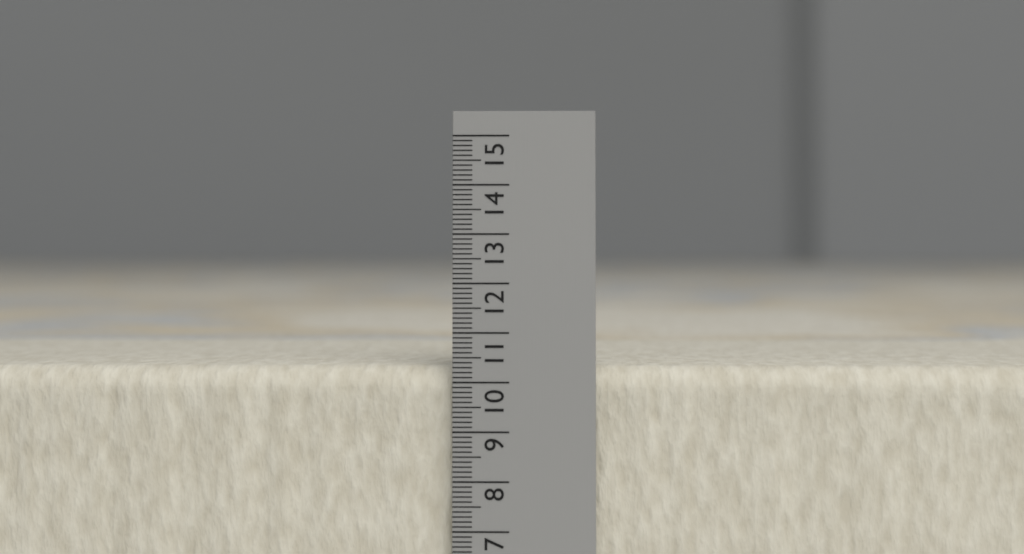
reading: 10.3 (no unit)
